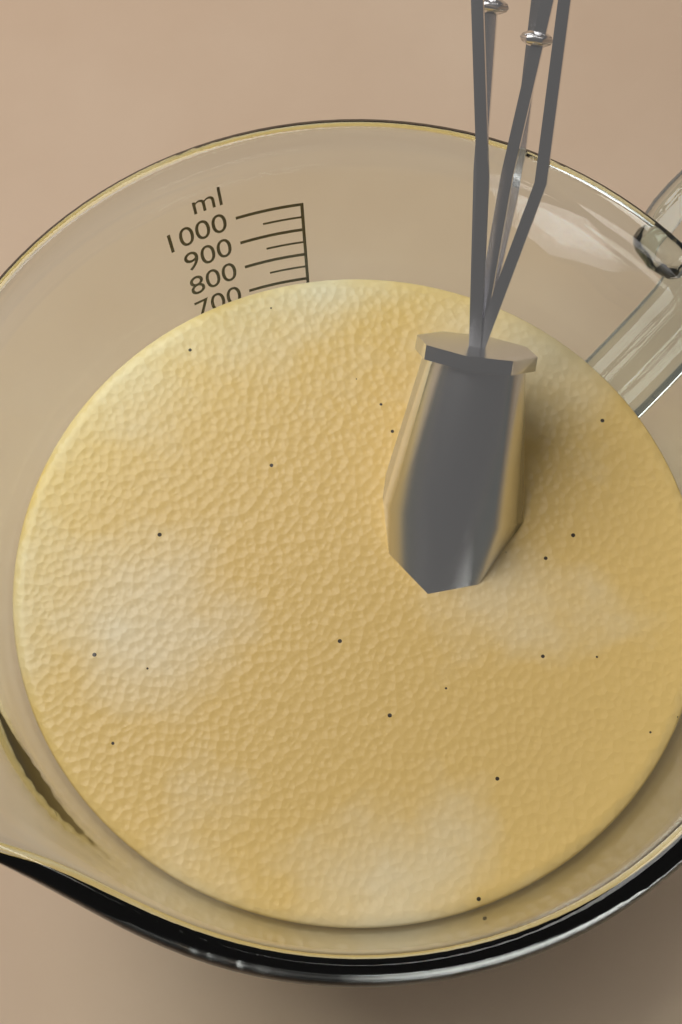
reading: 750 ml
